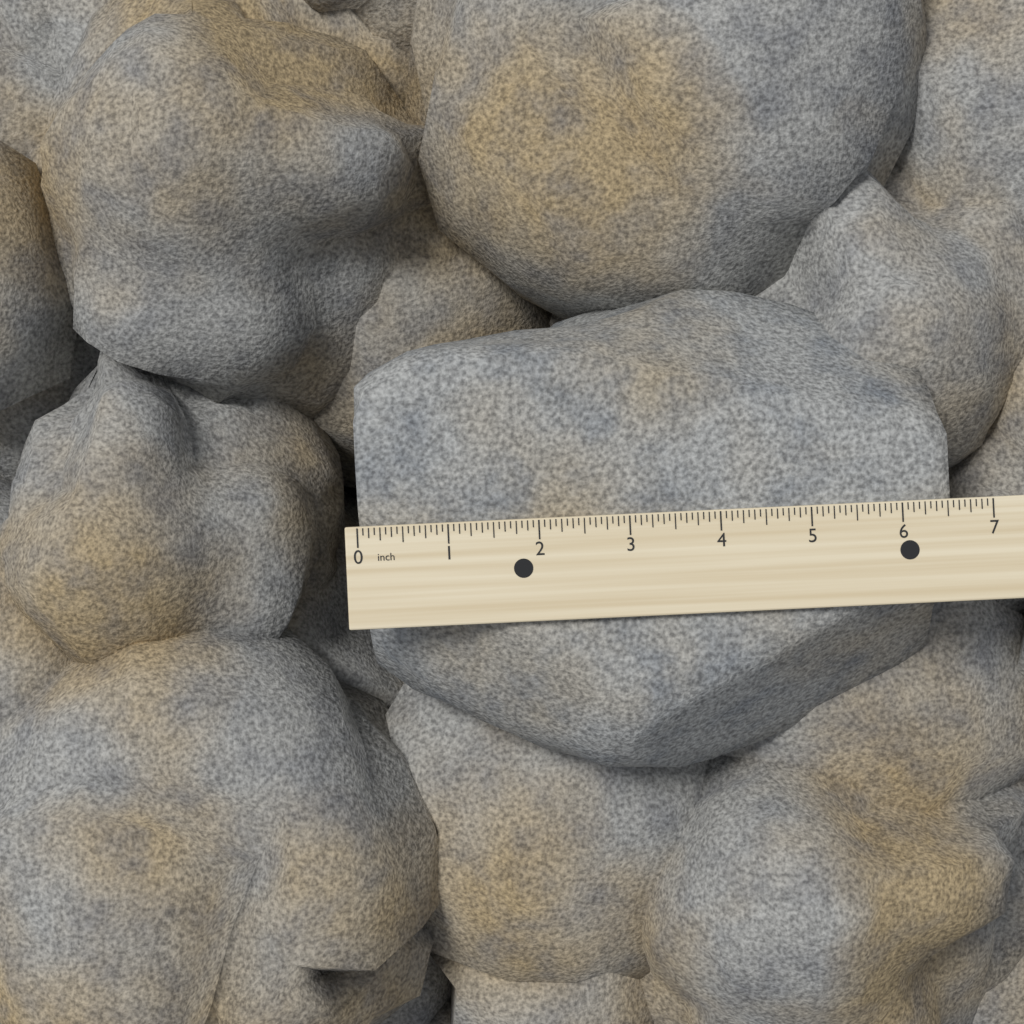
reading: 6.5625 inch
